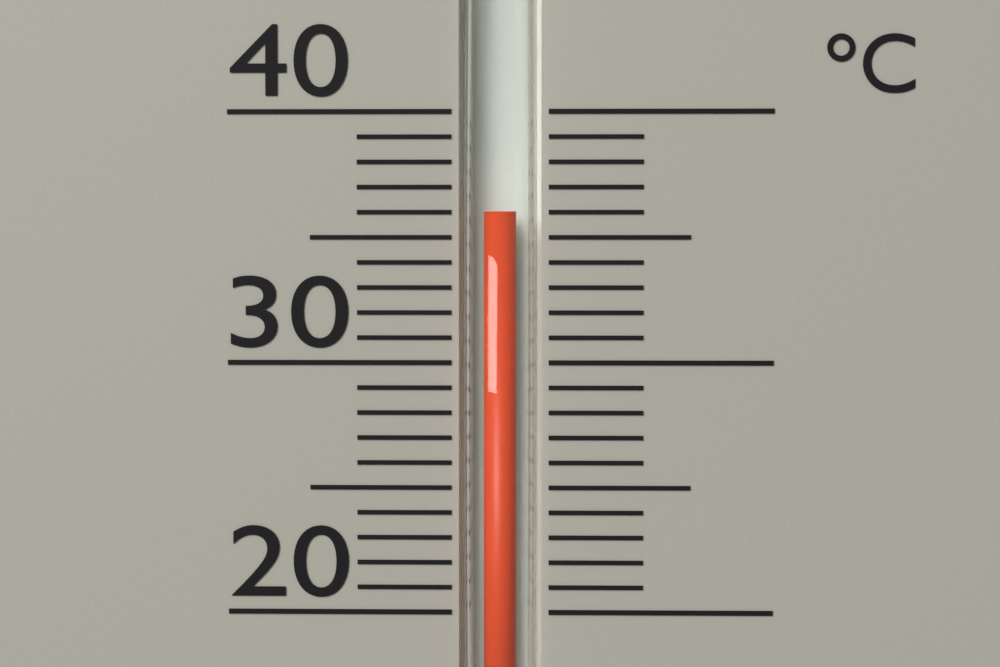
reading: 36 °C
